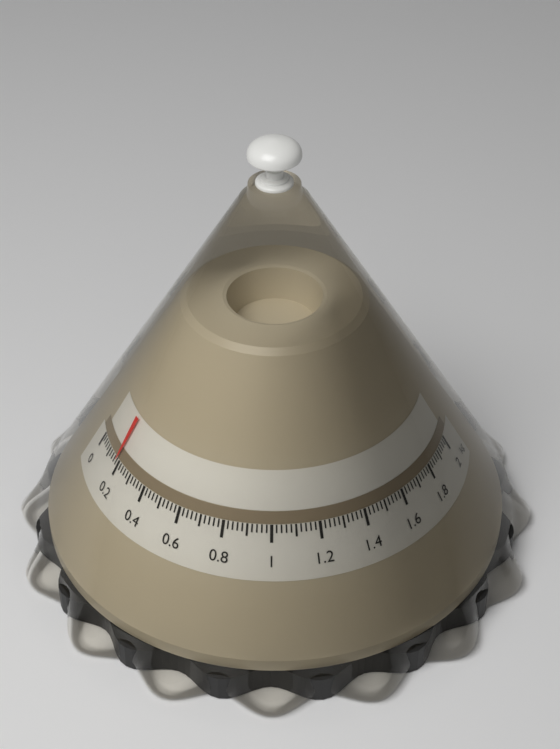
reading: 0.18 kg
